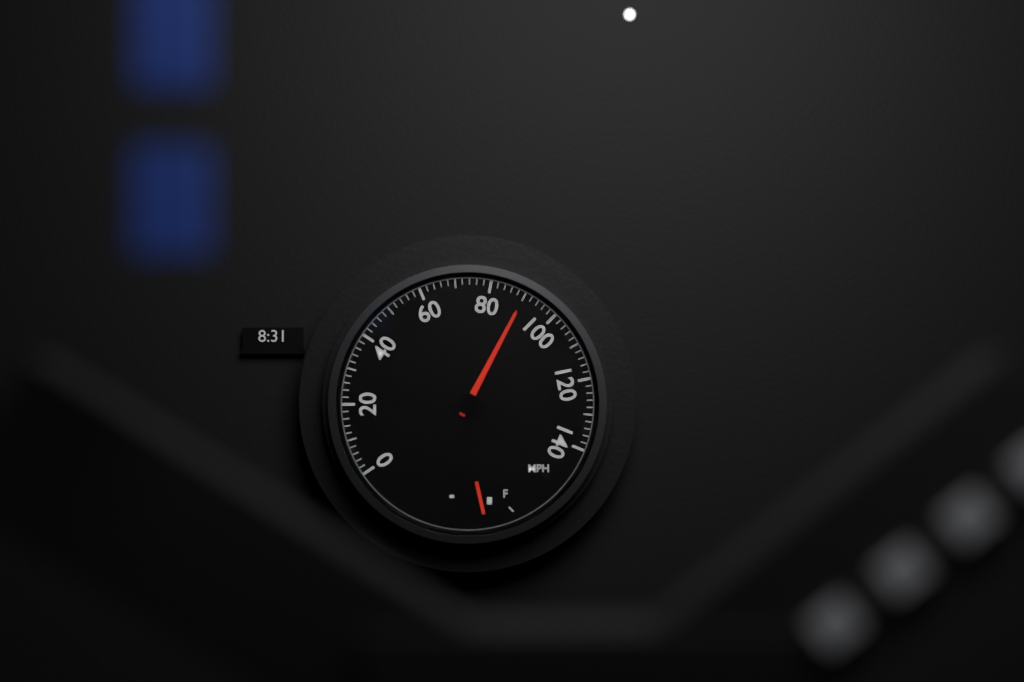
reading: 90 mph
